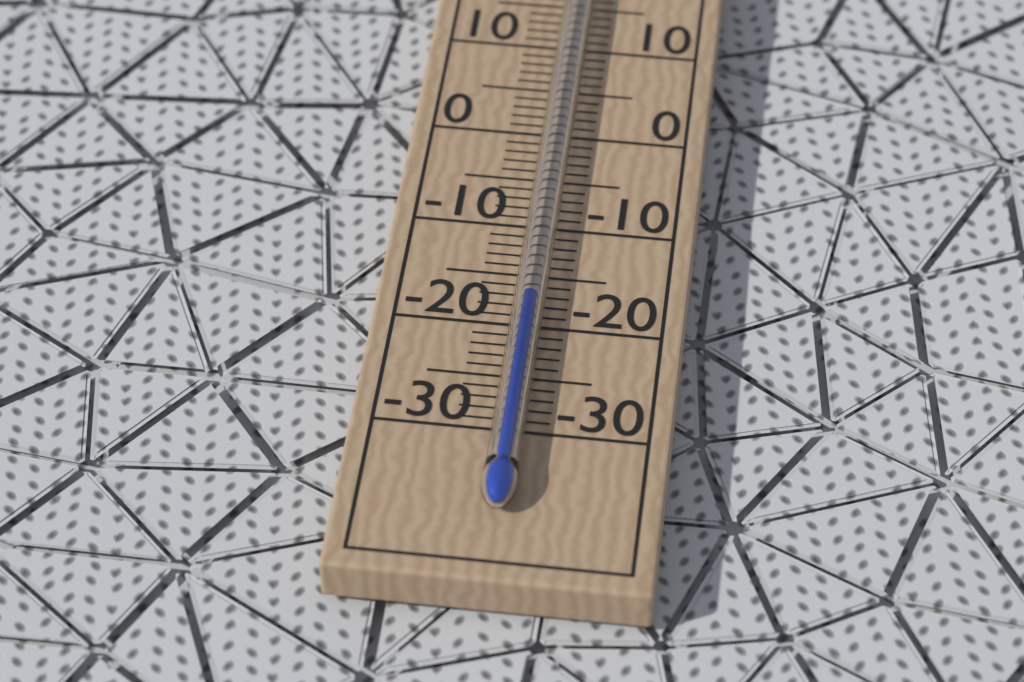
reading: -18 °C
